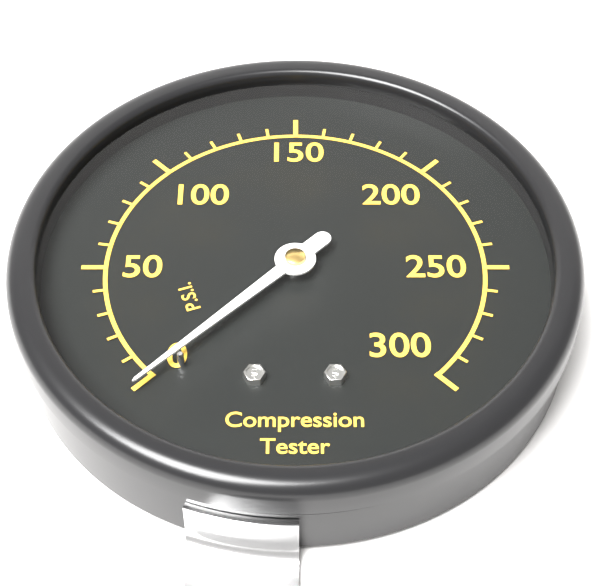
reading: 0 psi
